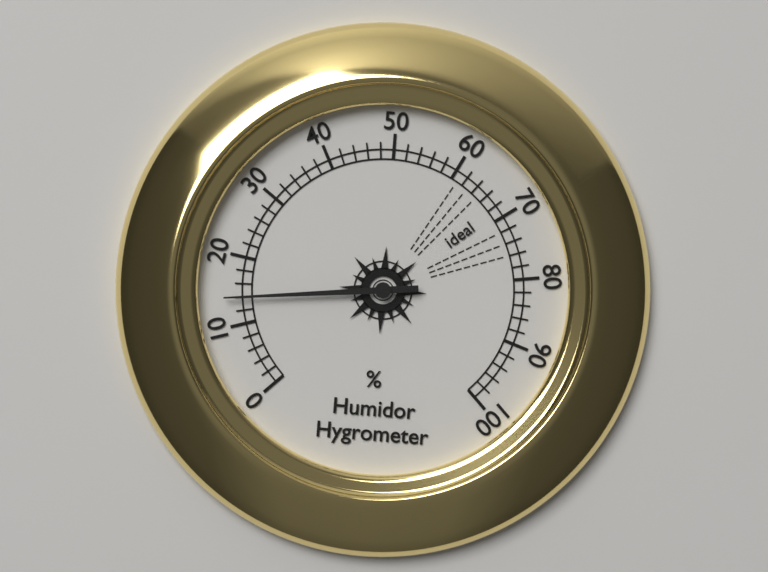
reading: 14 %
